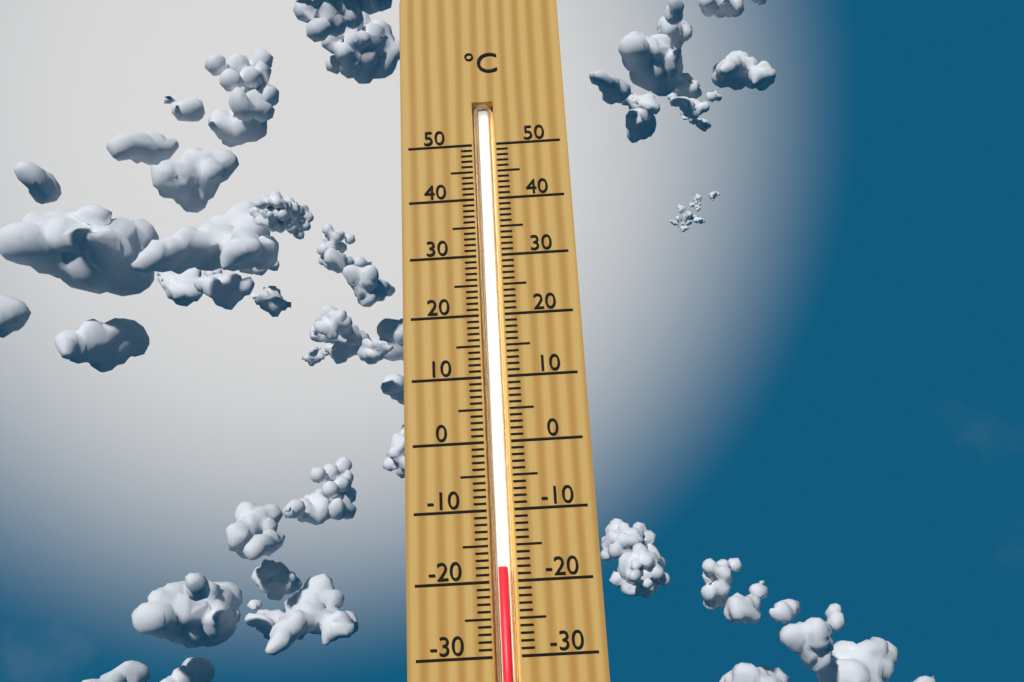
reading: -18 °C
